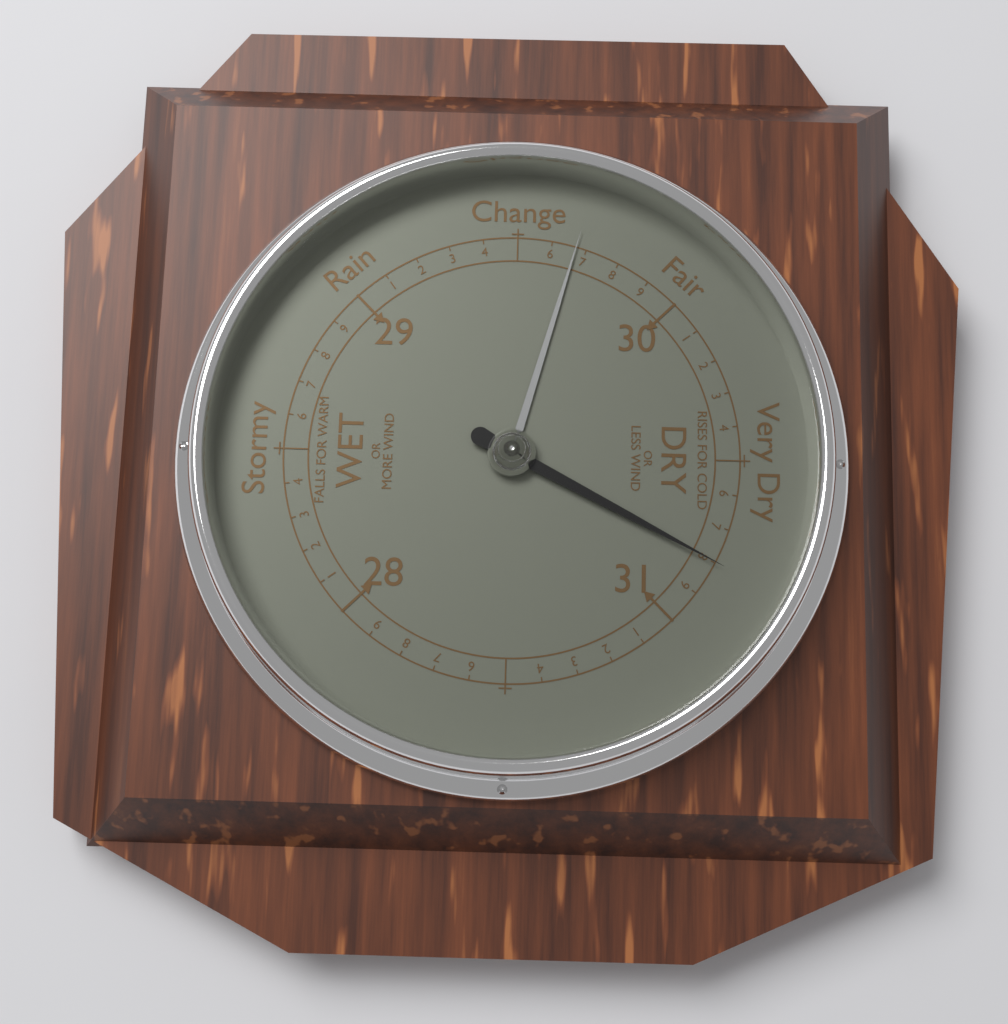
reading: 30.8 inHg
